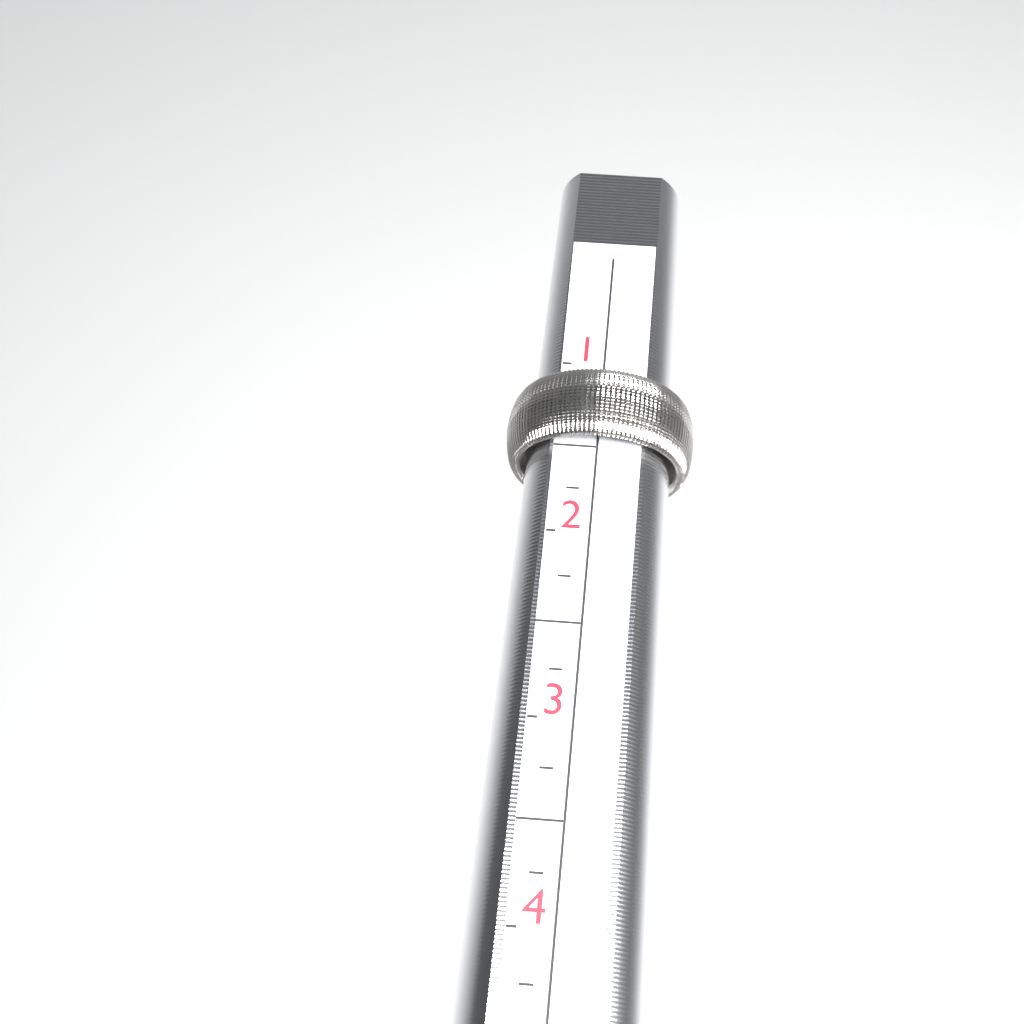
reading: 1.50 (no unit)
